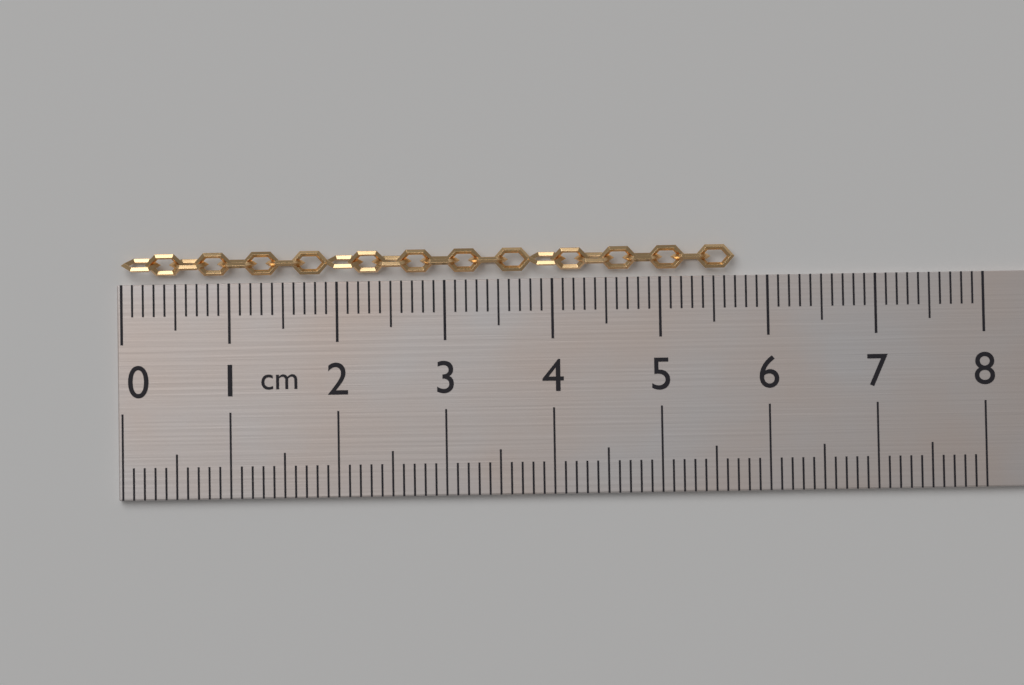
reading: 5.7 cm
